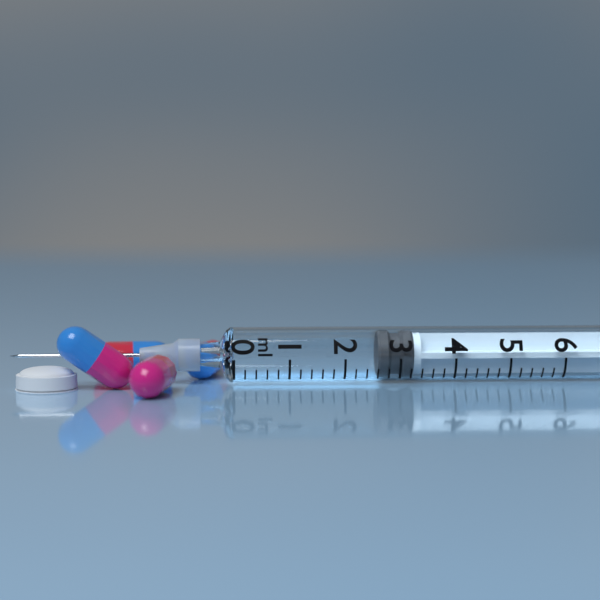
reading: 2.6 ml
